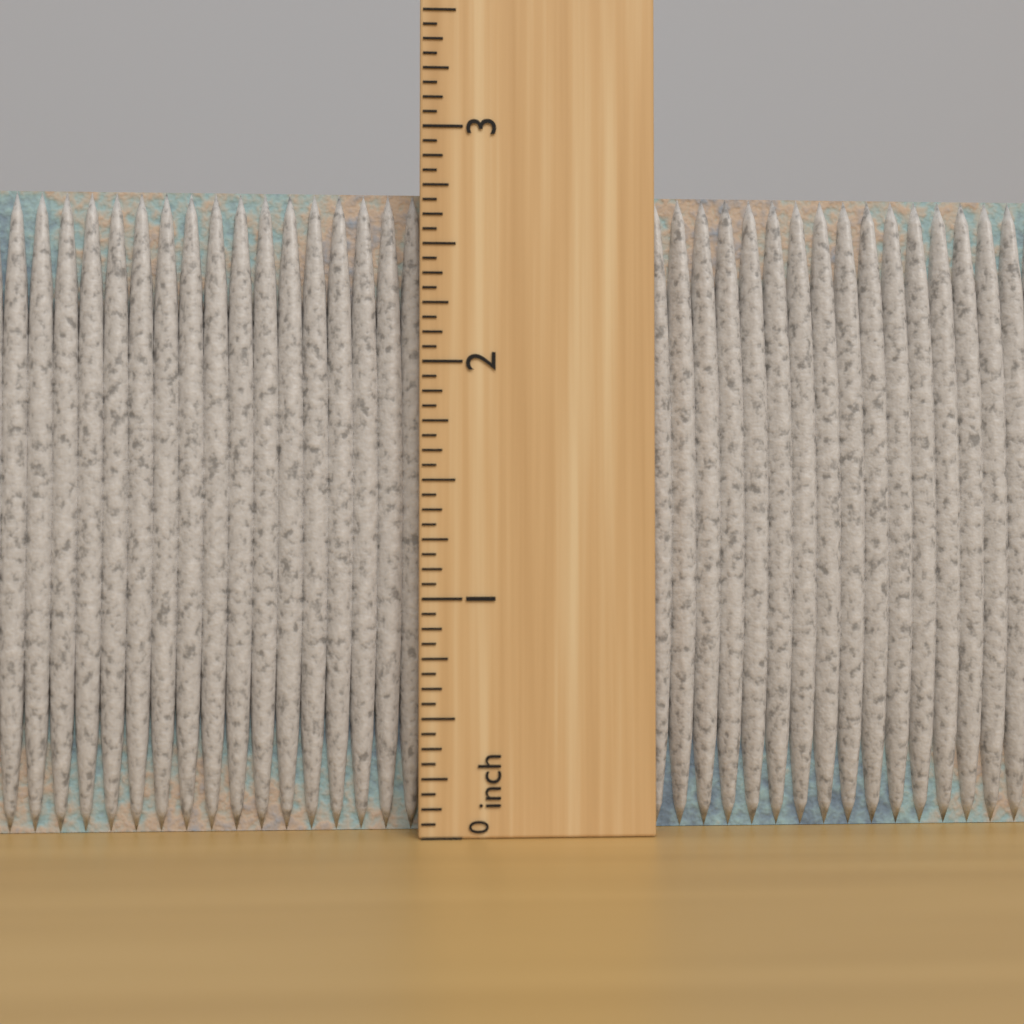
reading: 2.7500 inch
